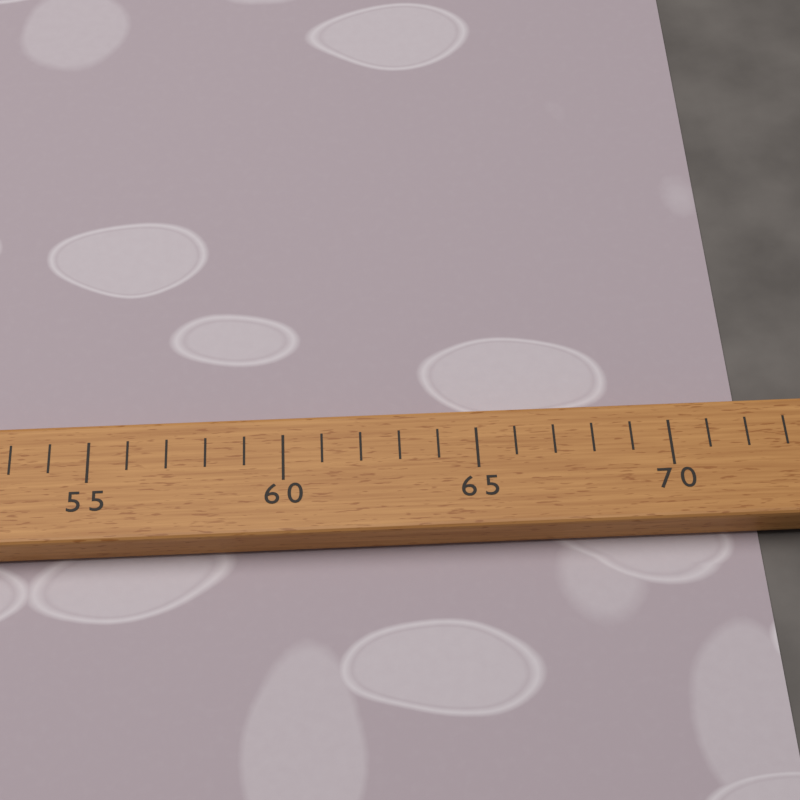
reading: 72 (no unit)
